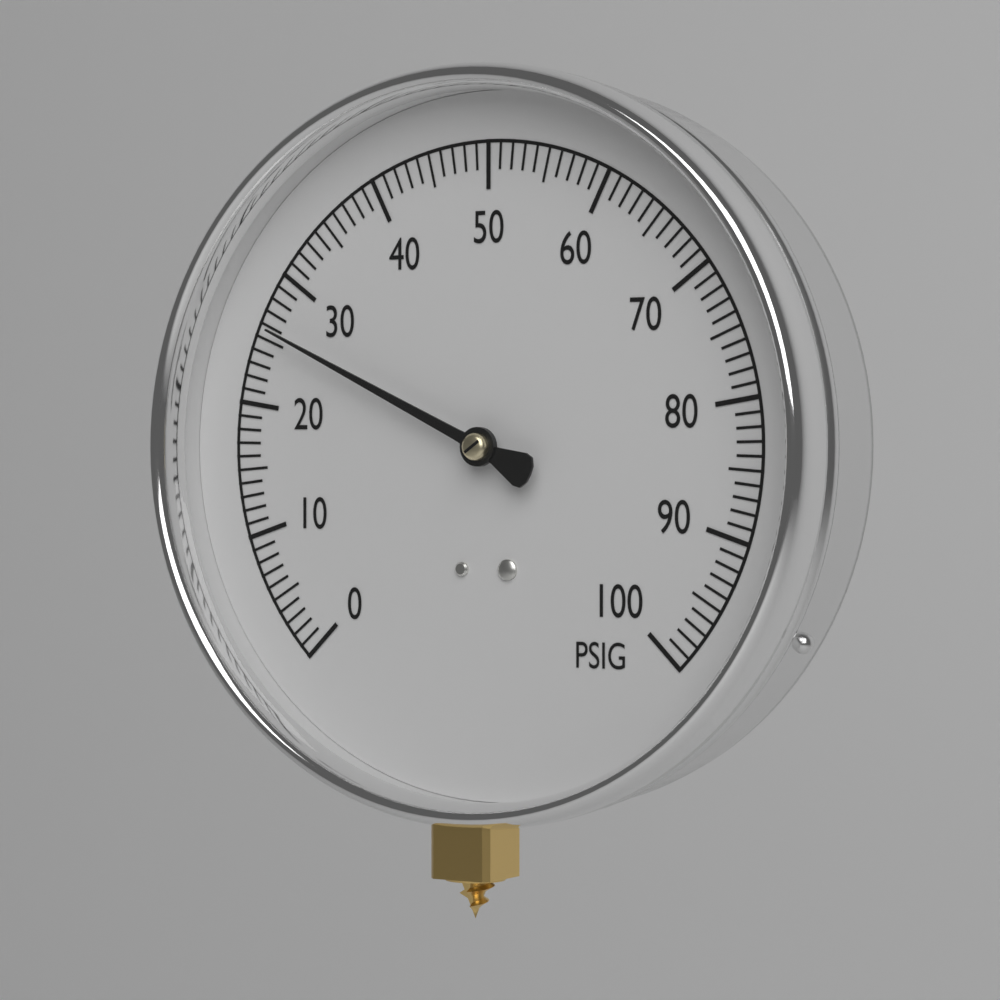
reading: 26 PSIG
